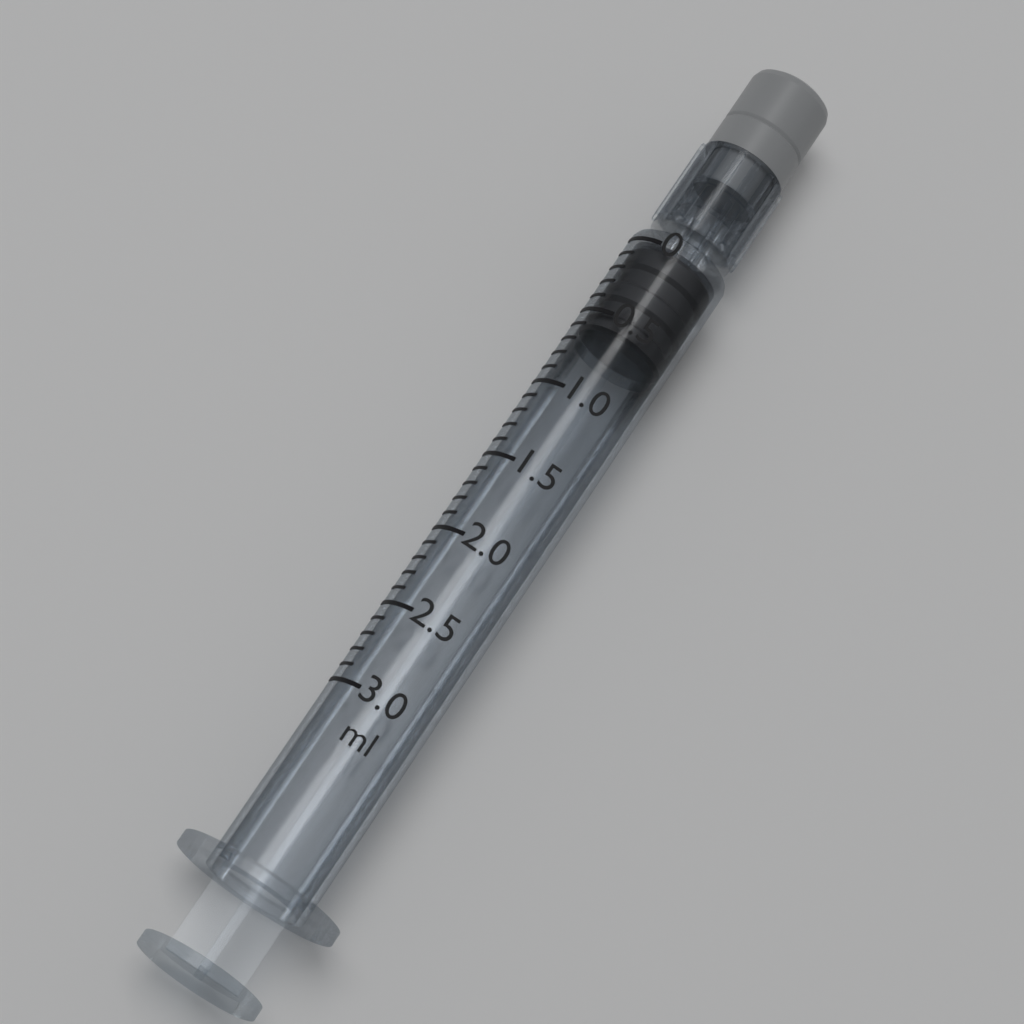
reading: 0.0 ml
